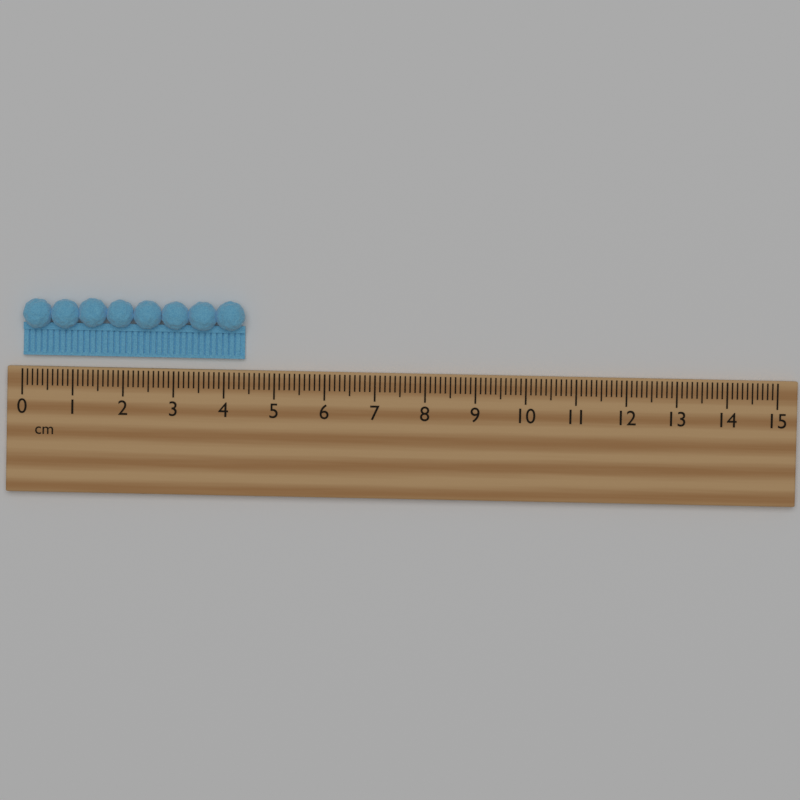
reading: 4.4 cm
